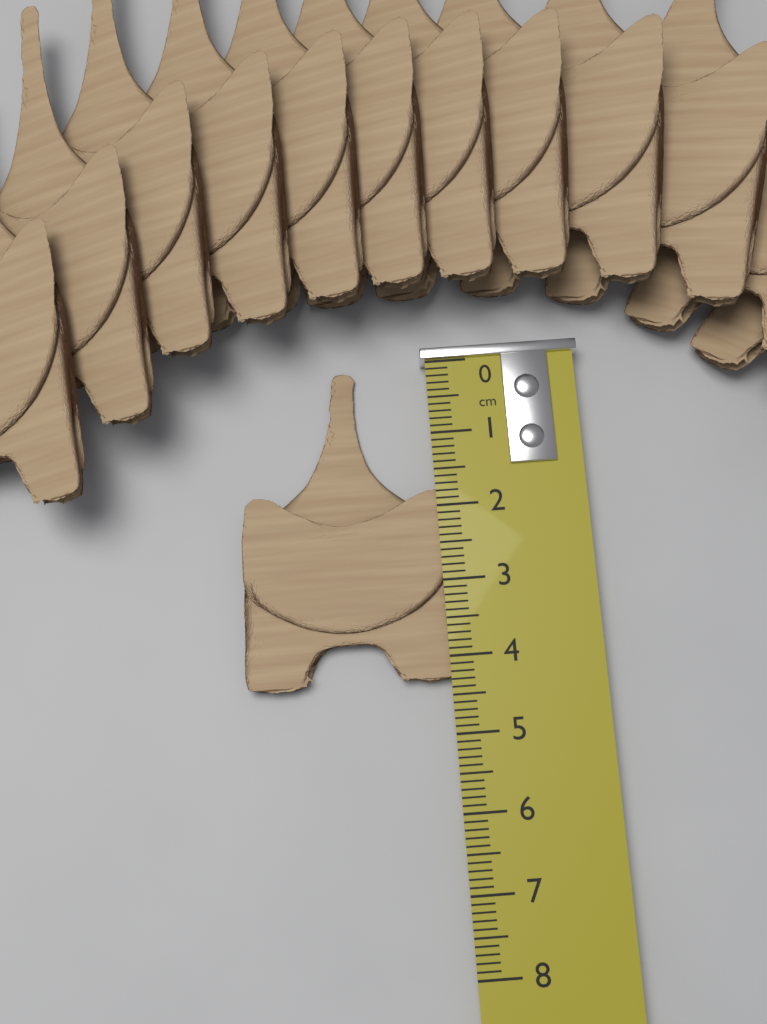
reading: 4.3 cm
